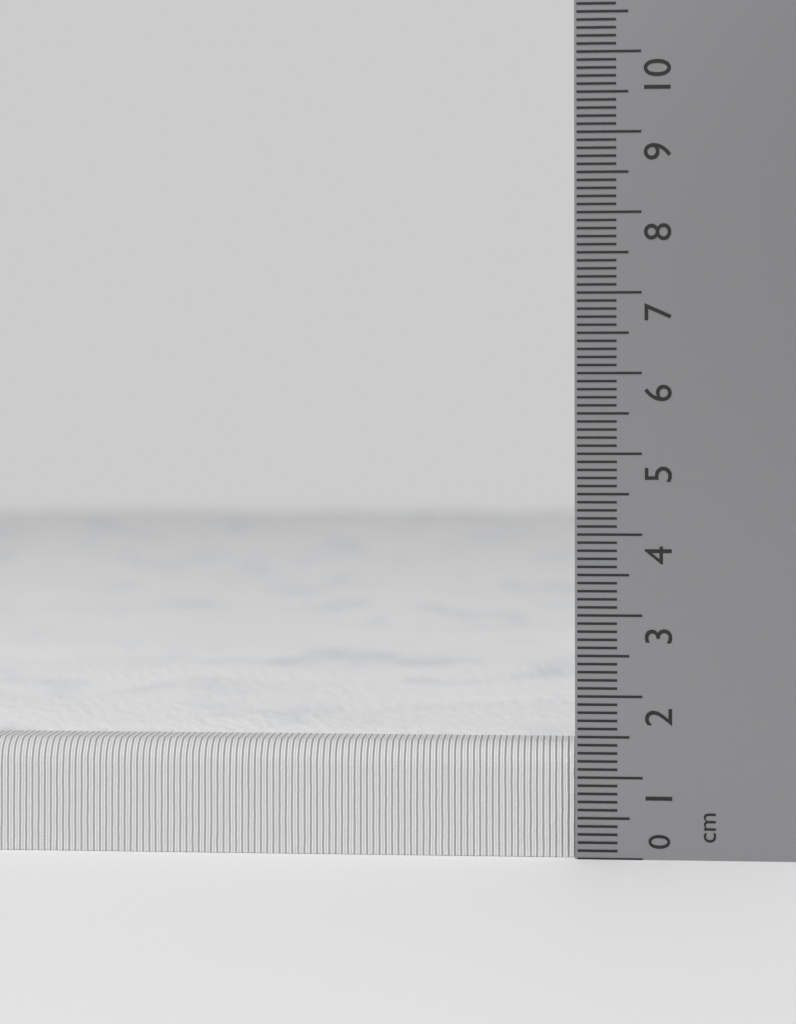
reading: 1.4 cm
